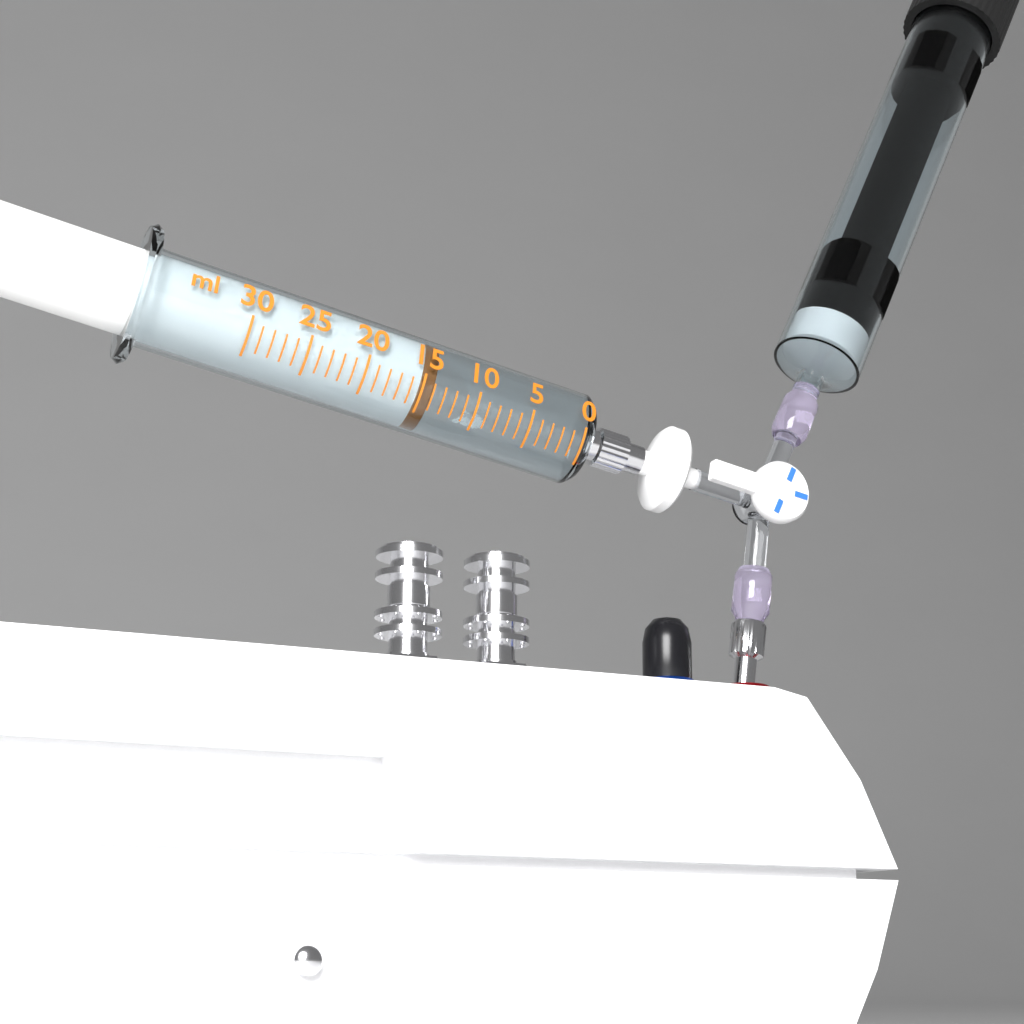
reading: 14 ml
